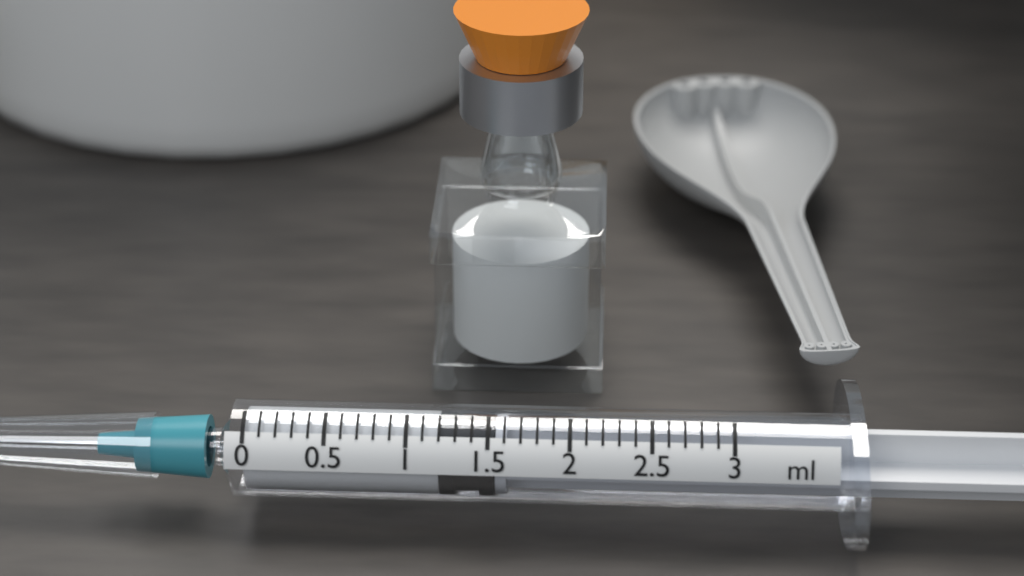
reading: 1.2 ml
